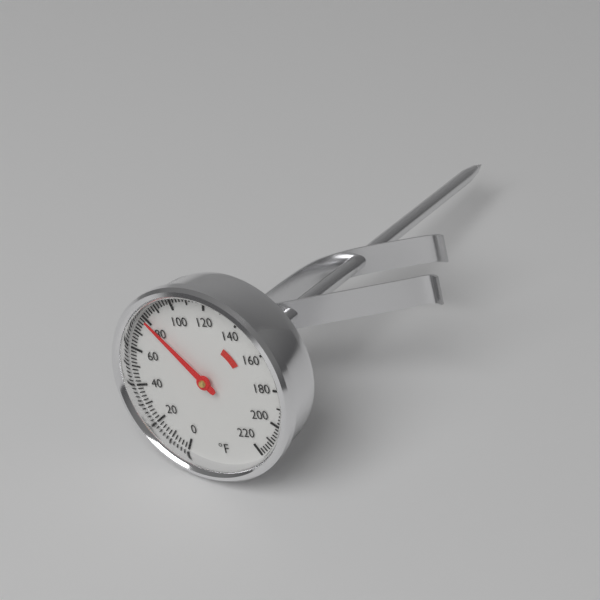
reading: 80 °F
